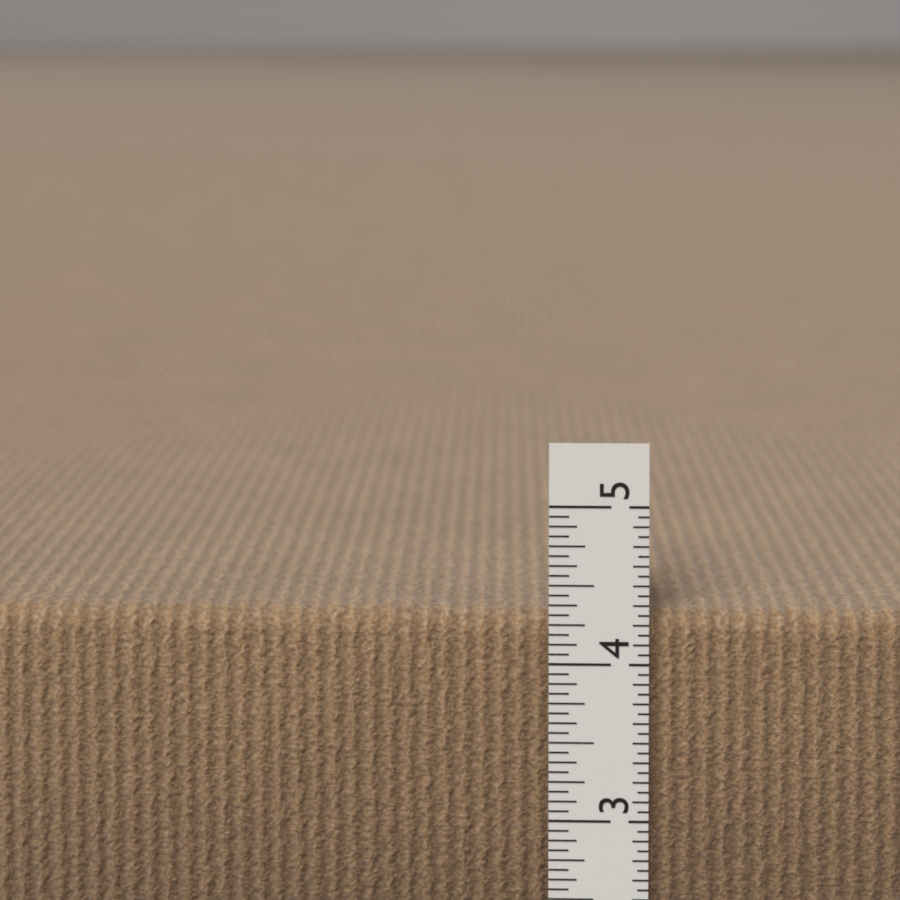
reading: 4.3125 in
